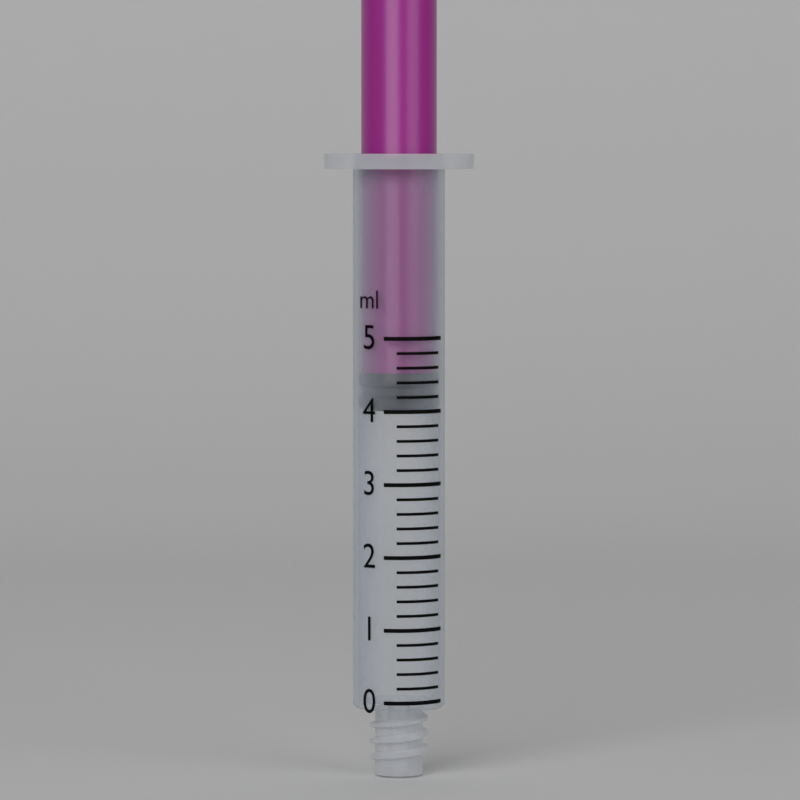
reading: 4.0 ml
